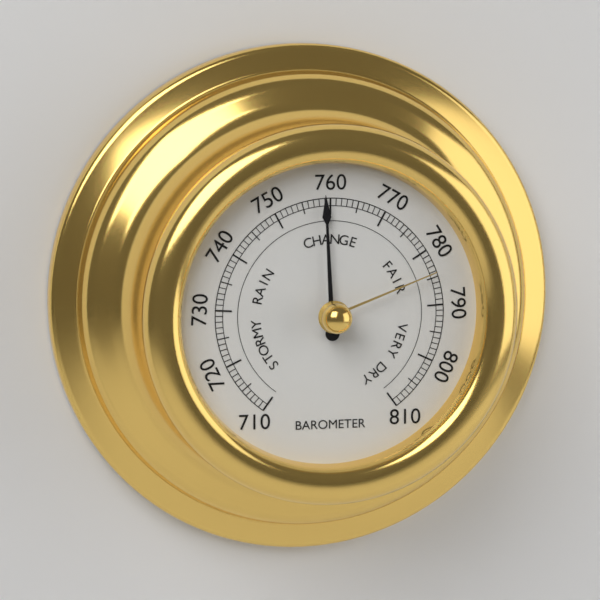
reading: 759 (no unit)
